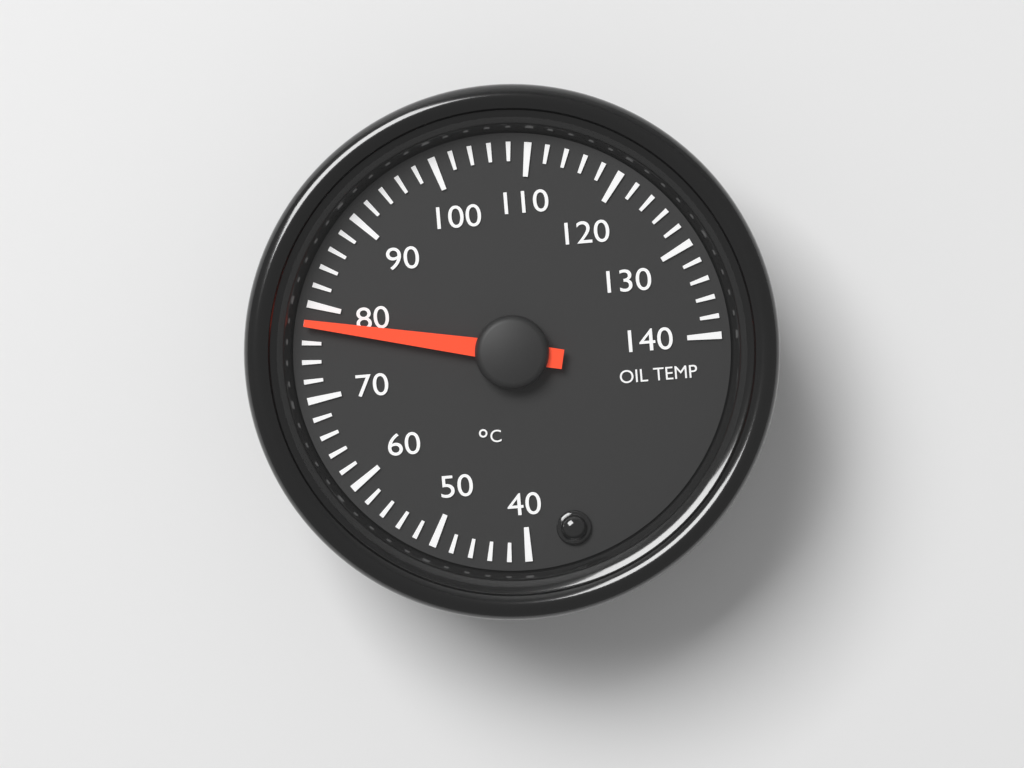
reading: 78 °C
